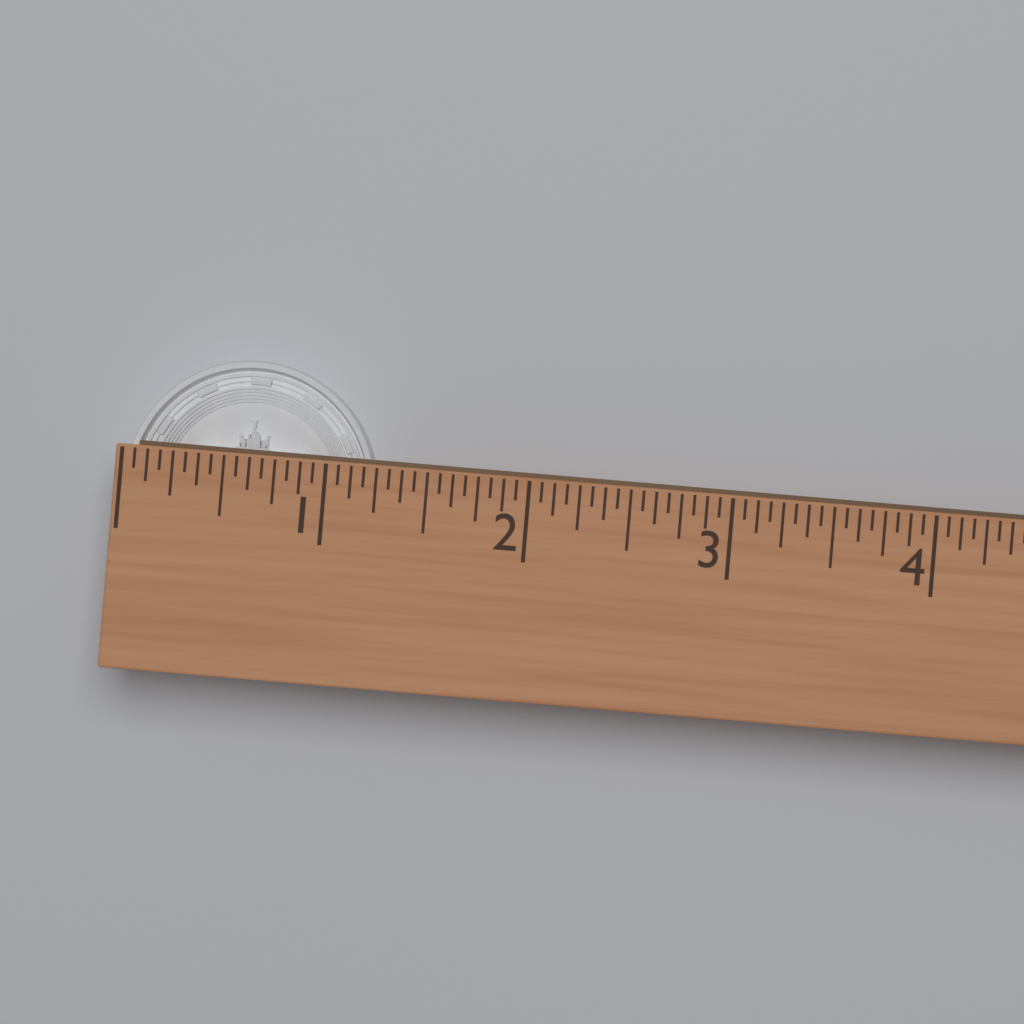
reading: 1.2500 (no unit)
